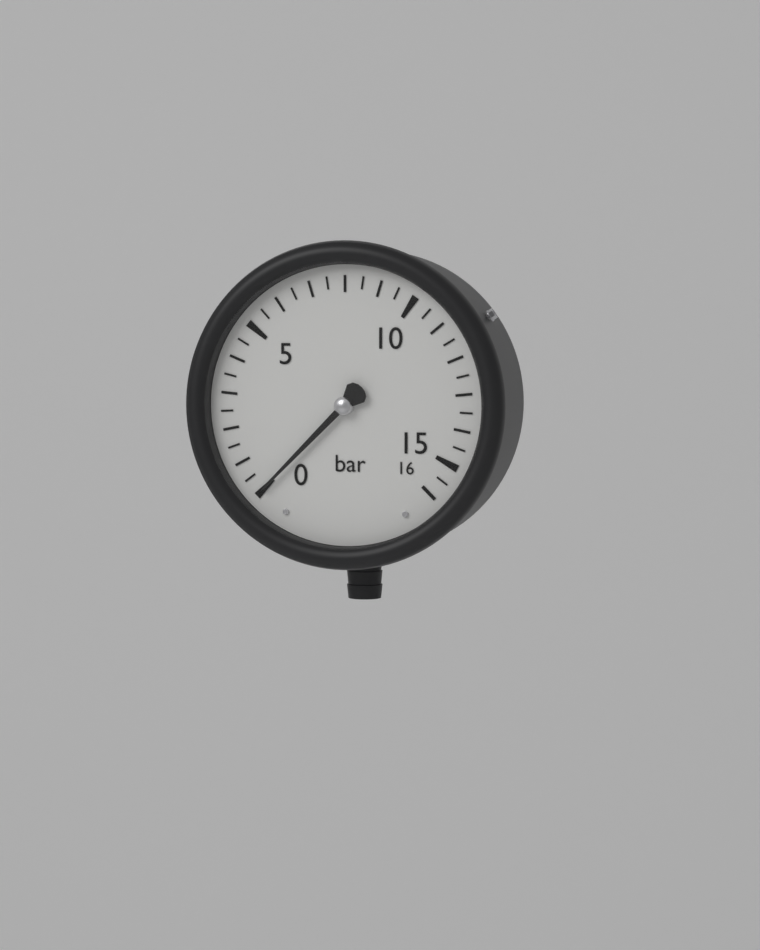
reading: 0.0 bar
